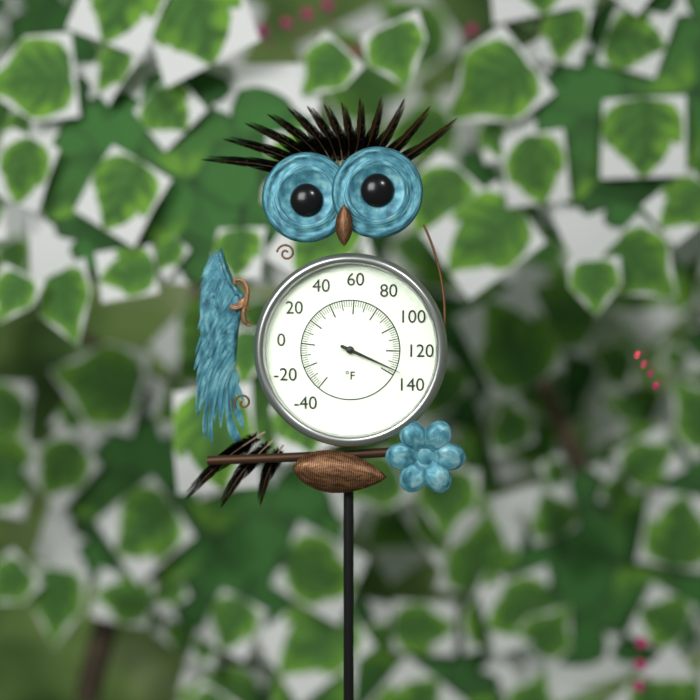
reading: 136 °F
